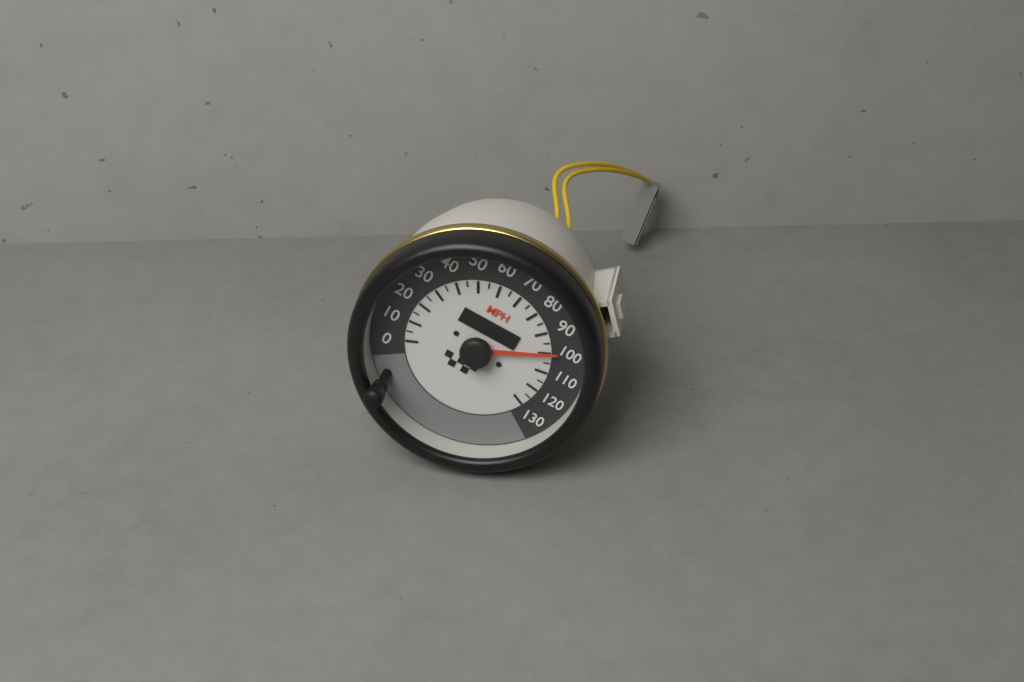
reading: 100 MPH
